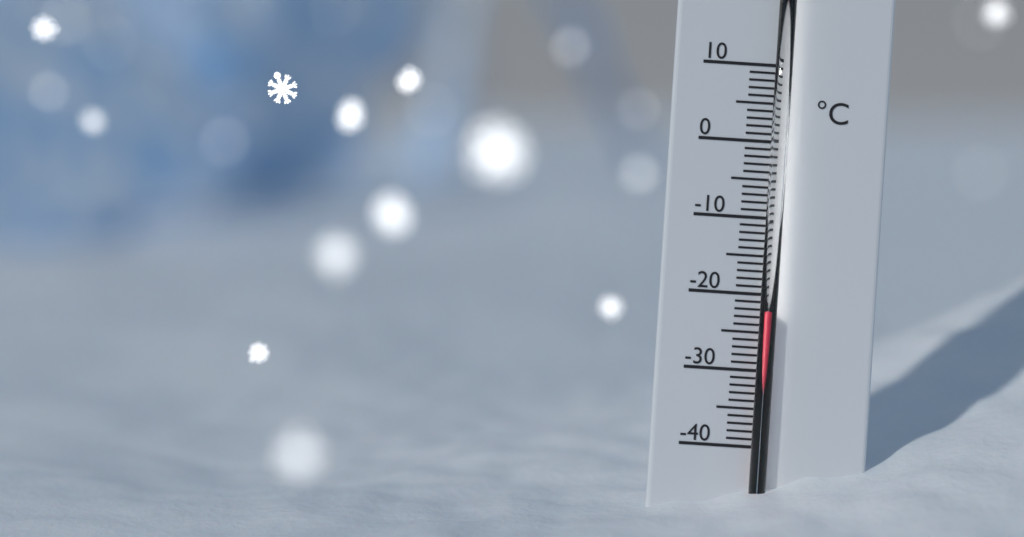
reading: -22 °C
